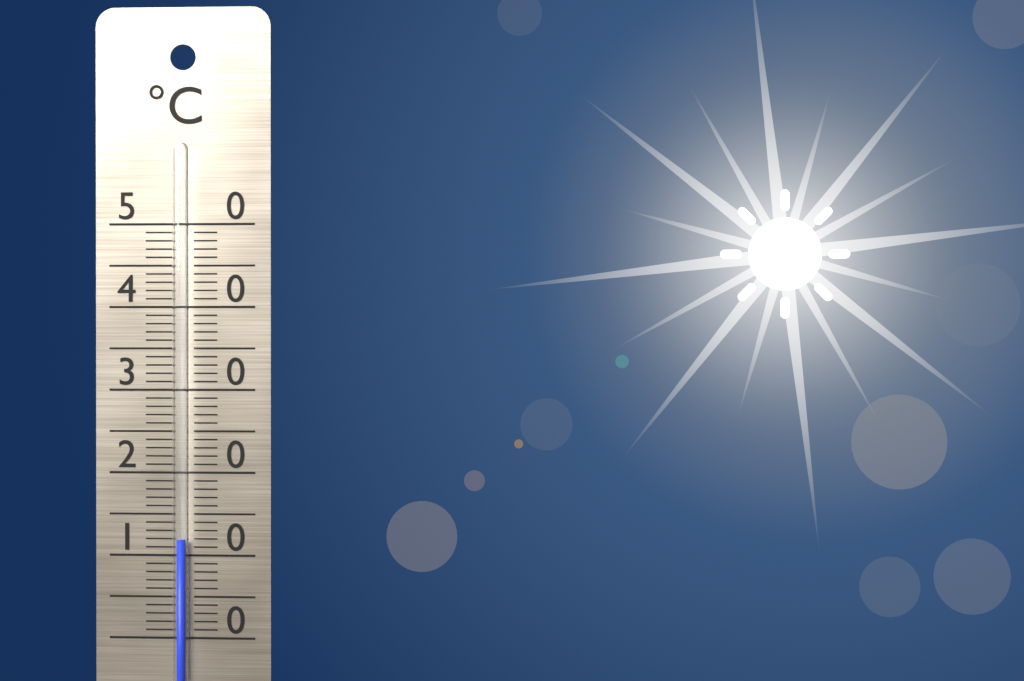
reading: 12 °C
